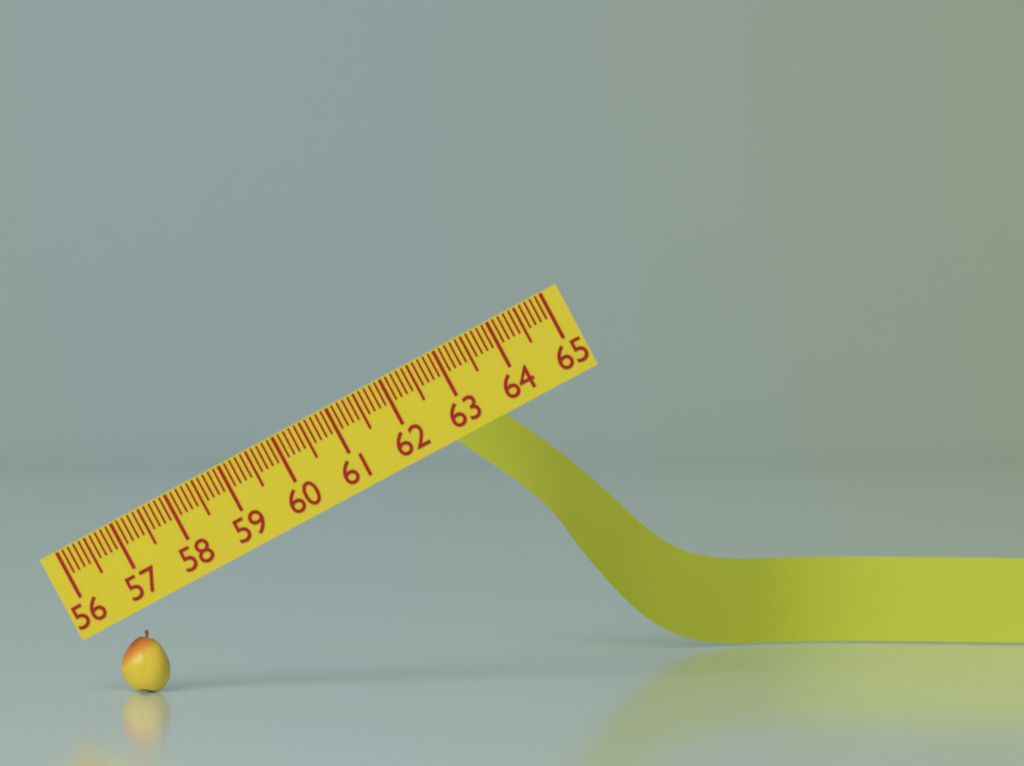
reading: 56.8 (no unit)
